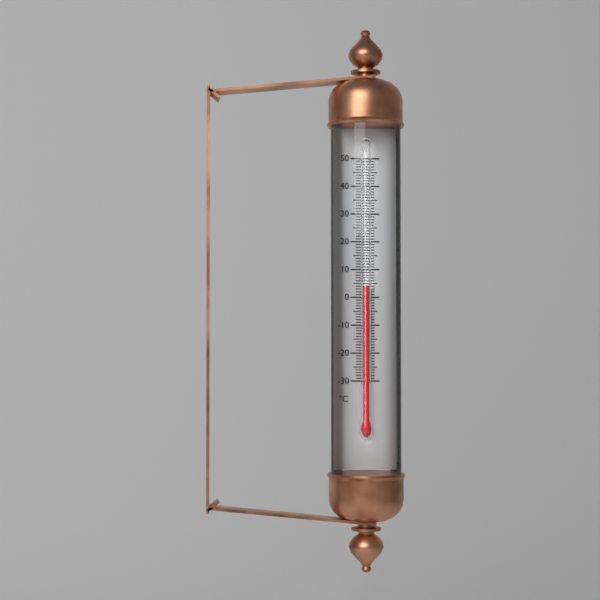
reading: 4 °C
